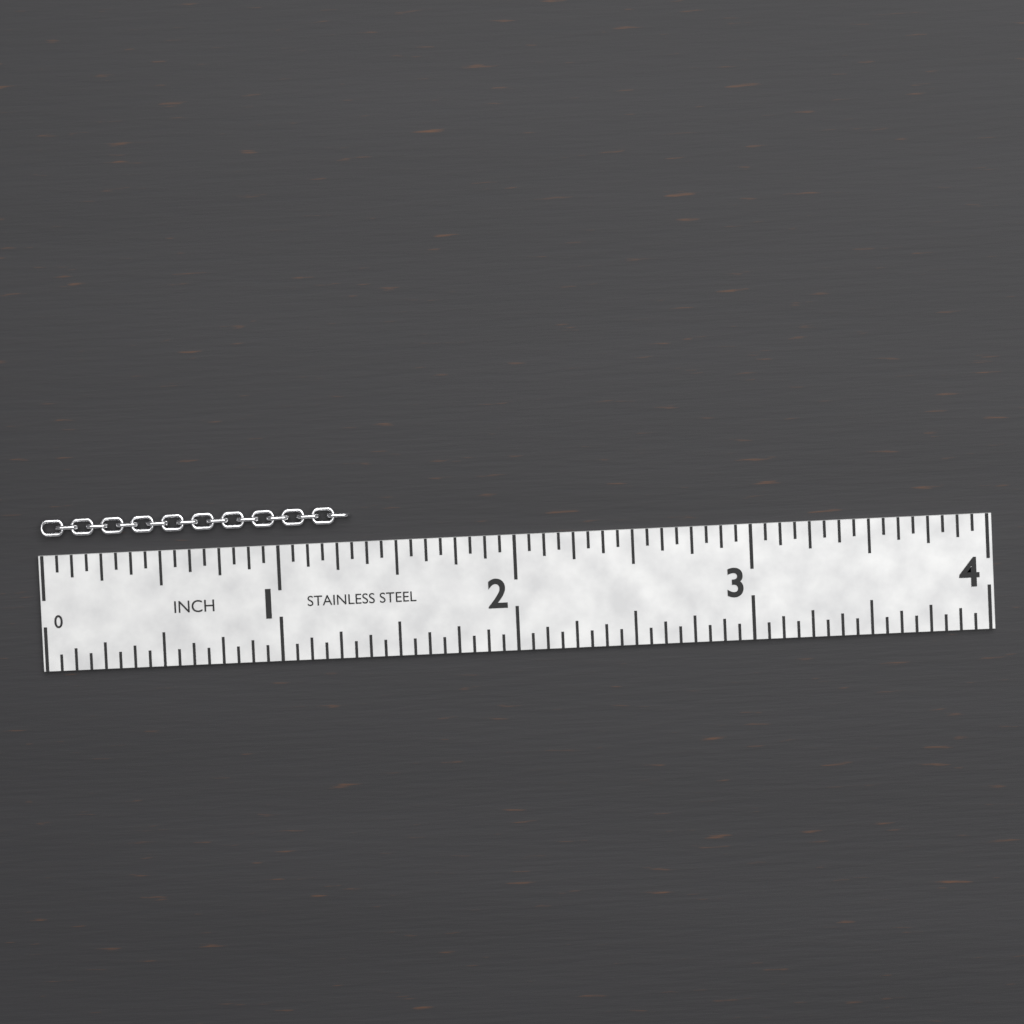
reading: 1.3125 in
